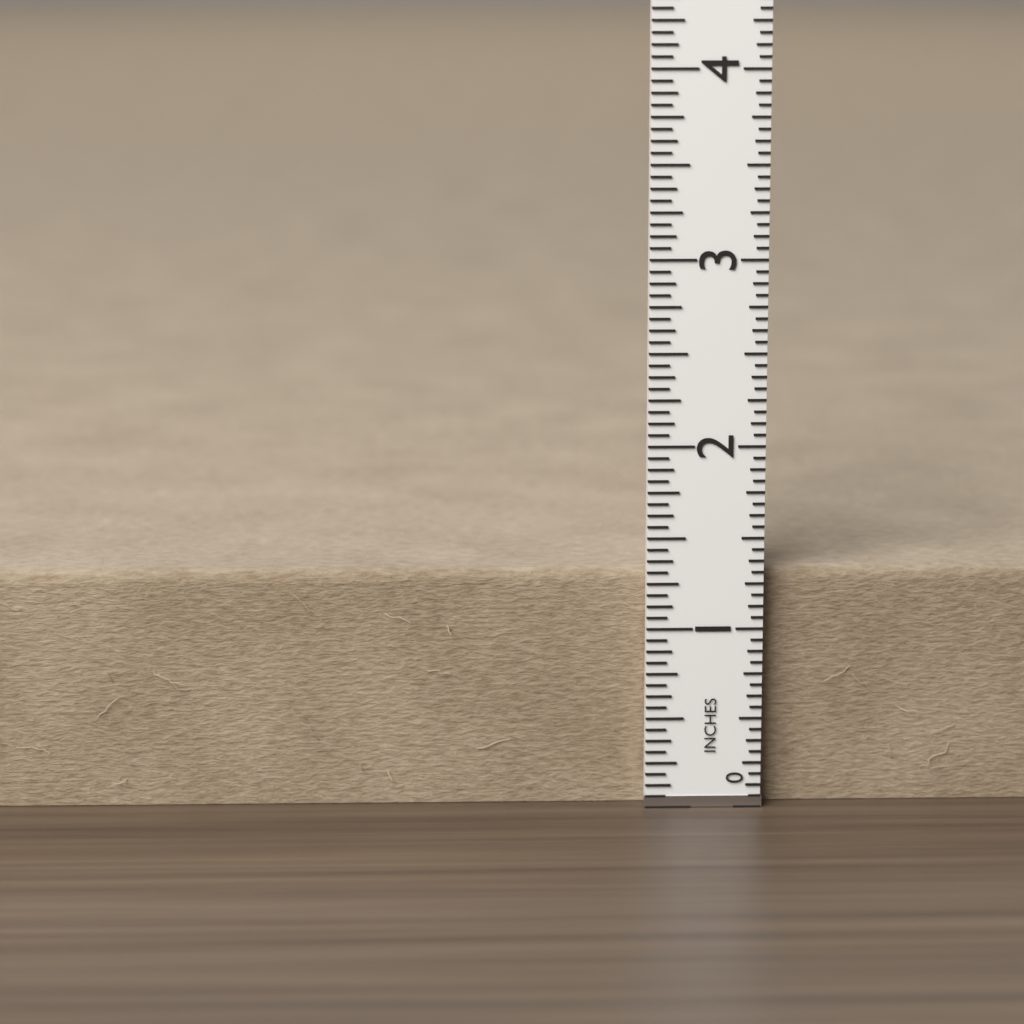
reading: 1.3125 in
